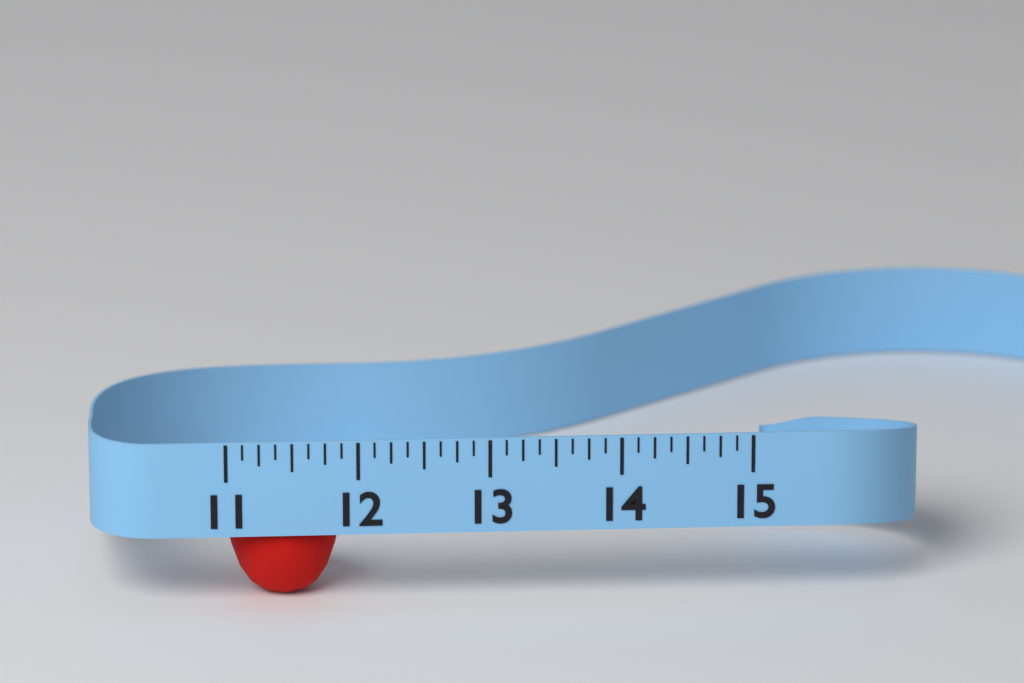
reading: 11.875 (no unit)
